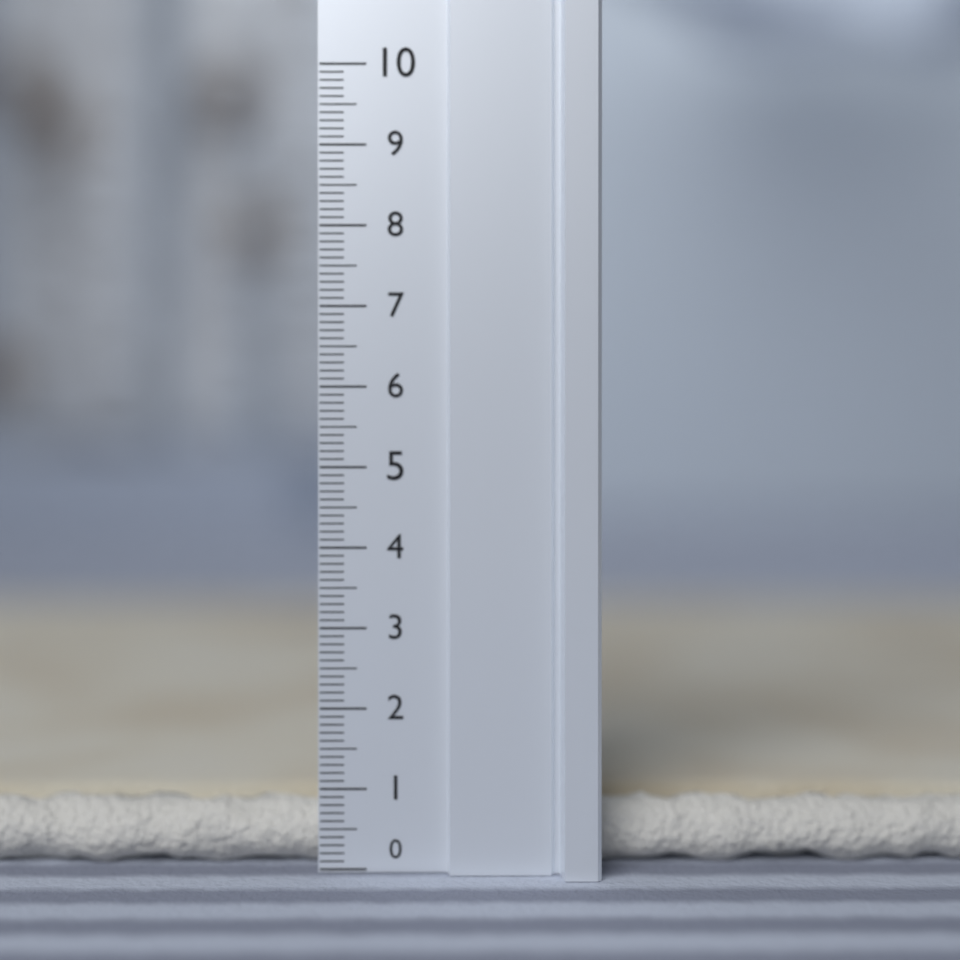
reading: 0.8 (no unit)
